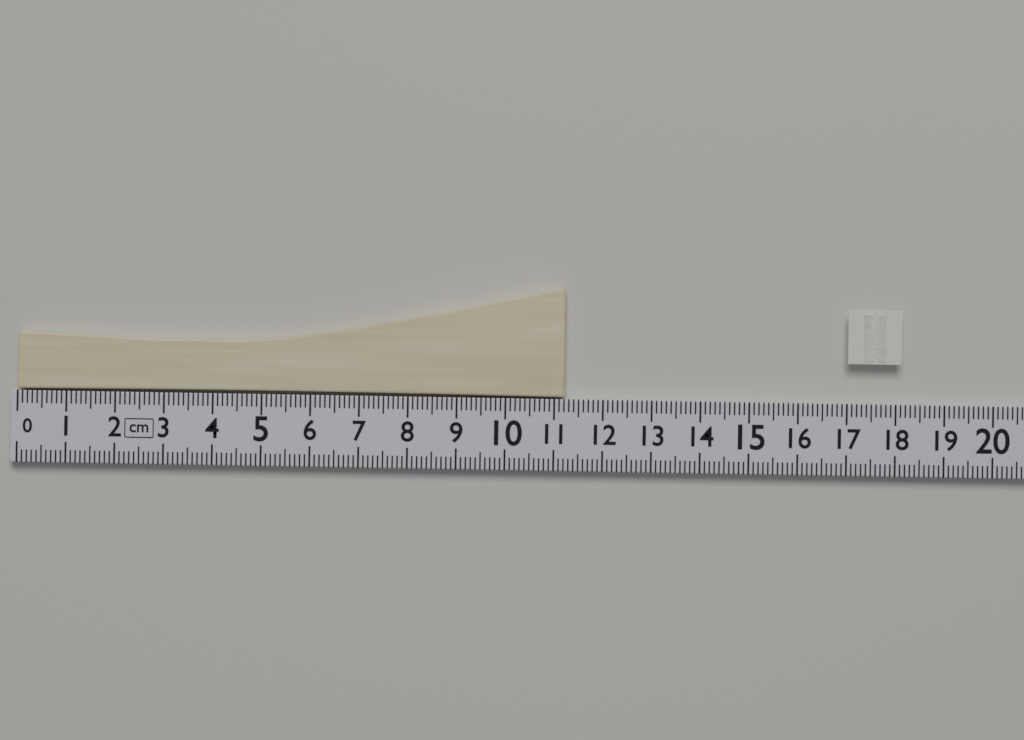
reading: 11.2 cm
